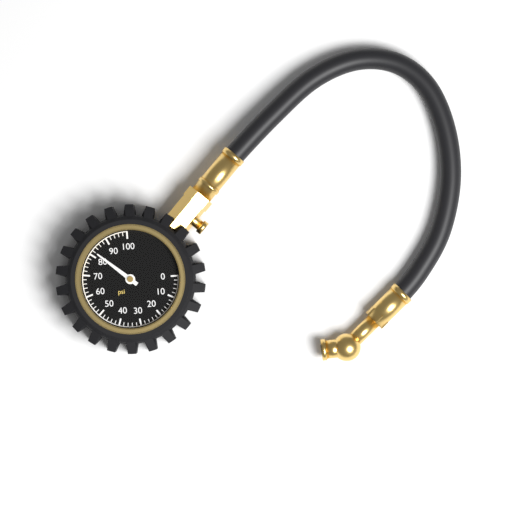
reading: 82 psi
